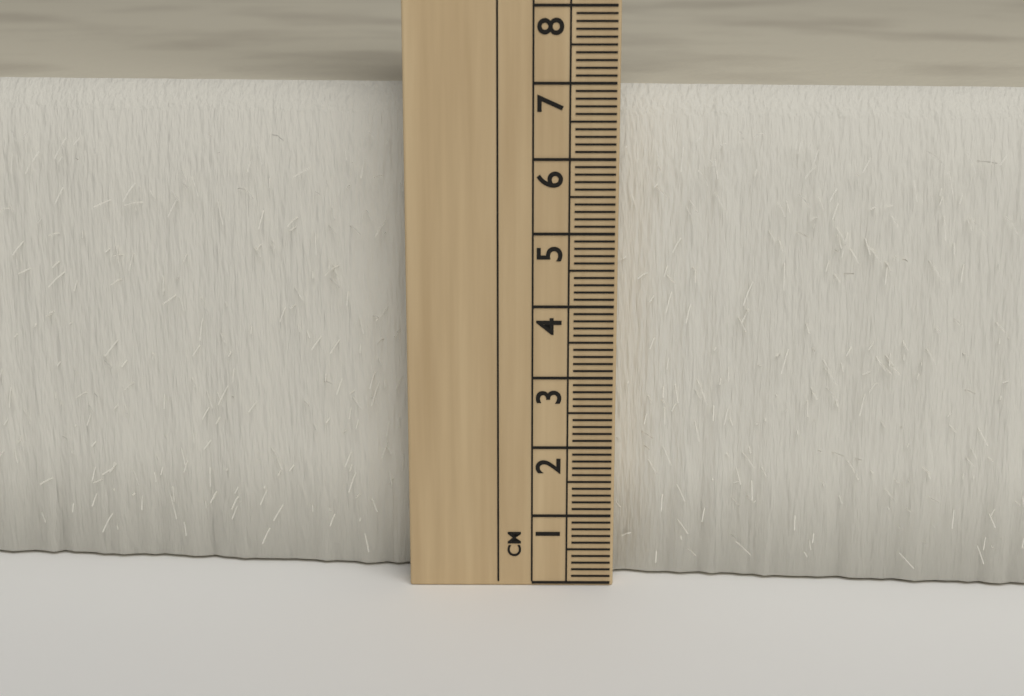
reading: 6.9 cm
